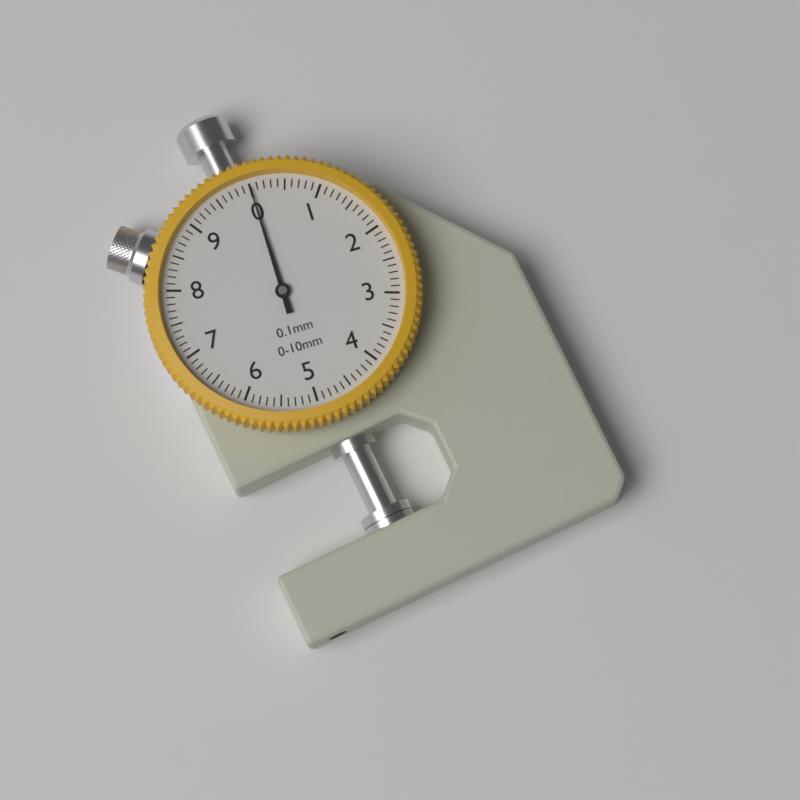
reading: 0.0 mm
